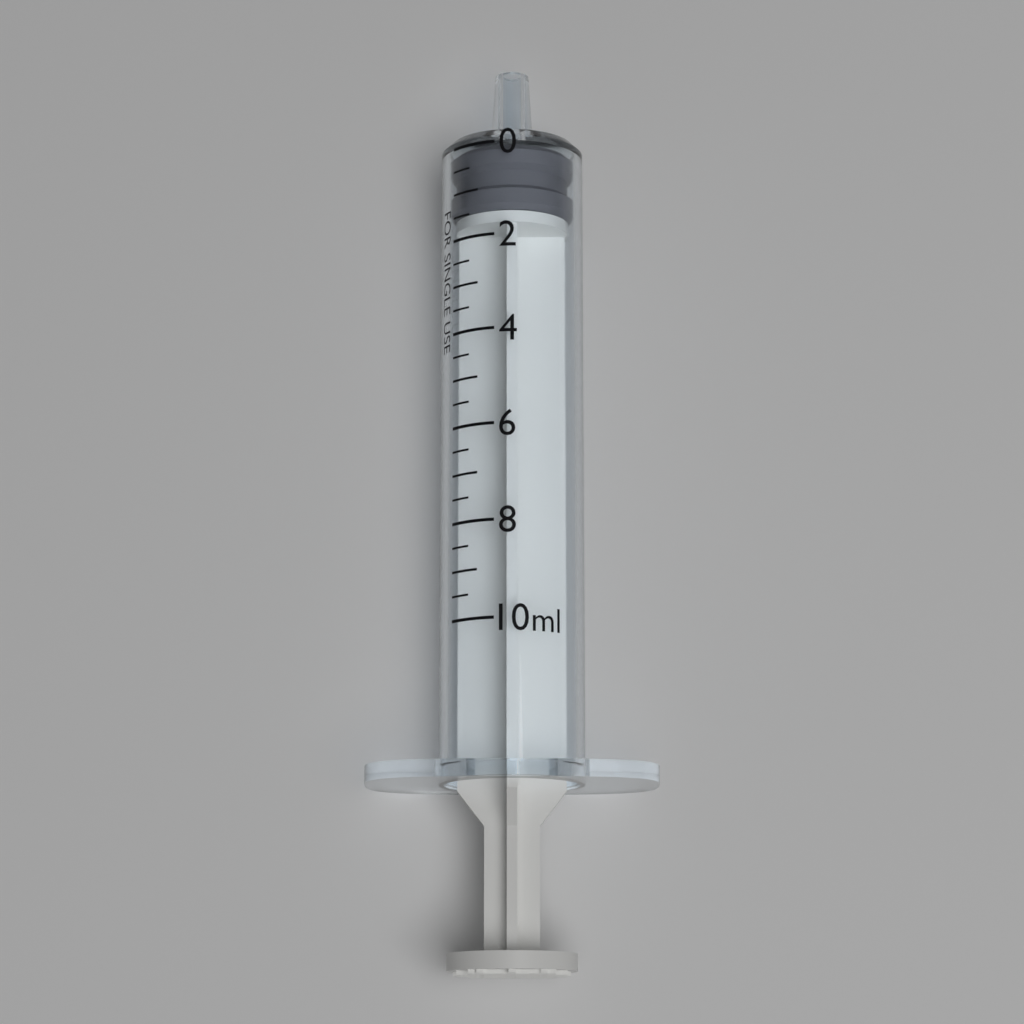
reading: 0.0 ml
